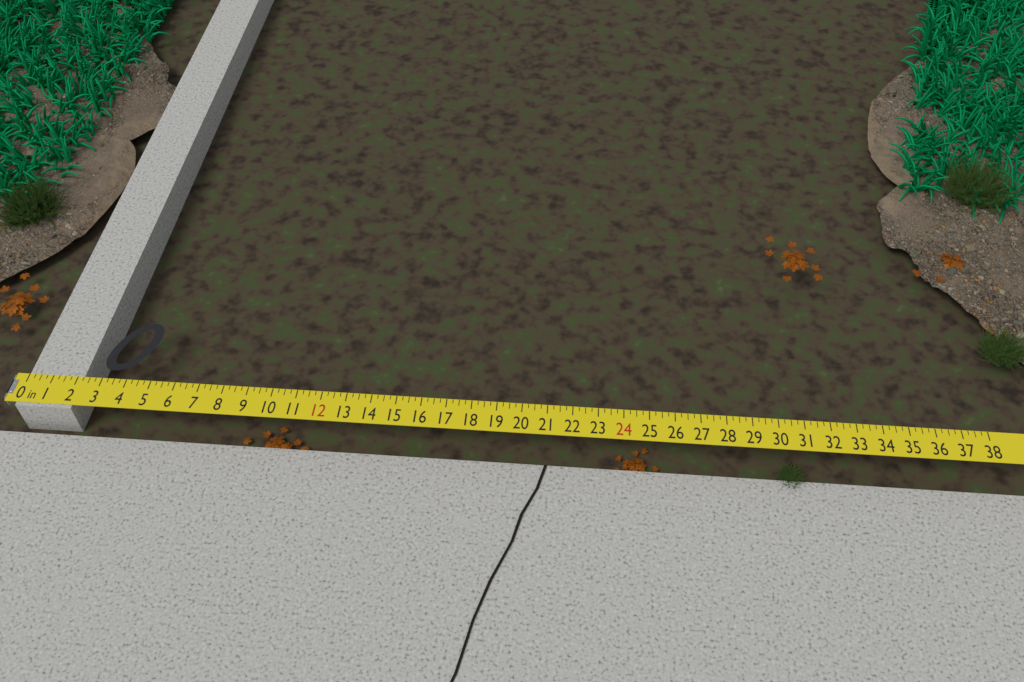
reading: 2.25 in
